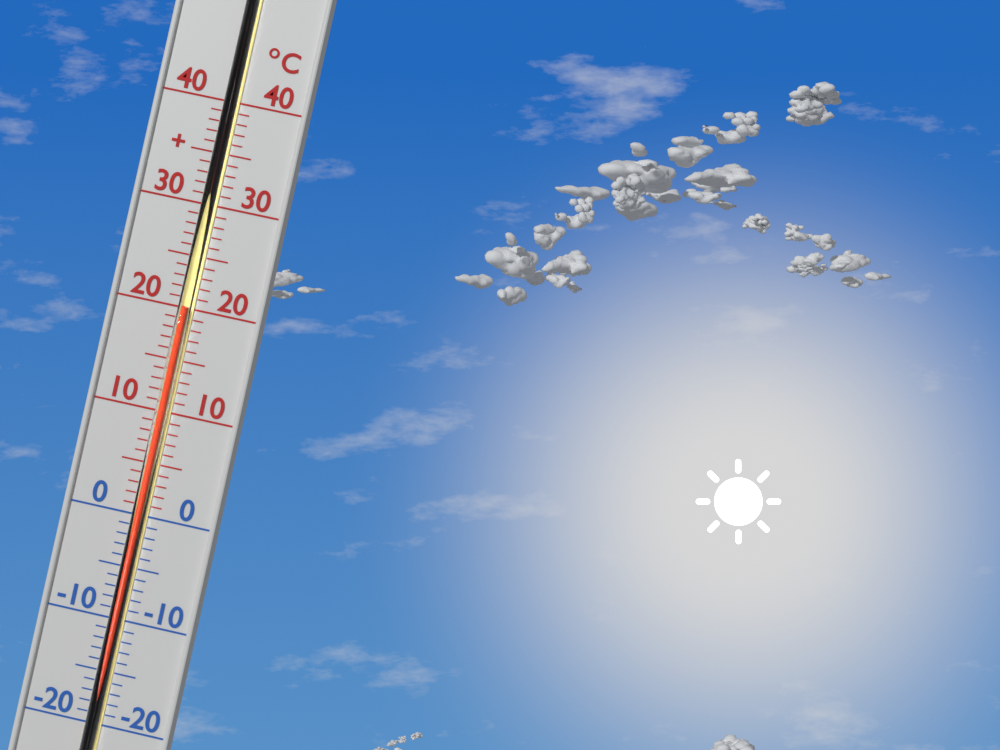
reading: 20 °C
